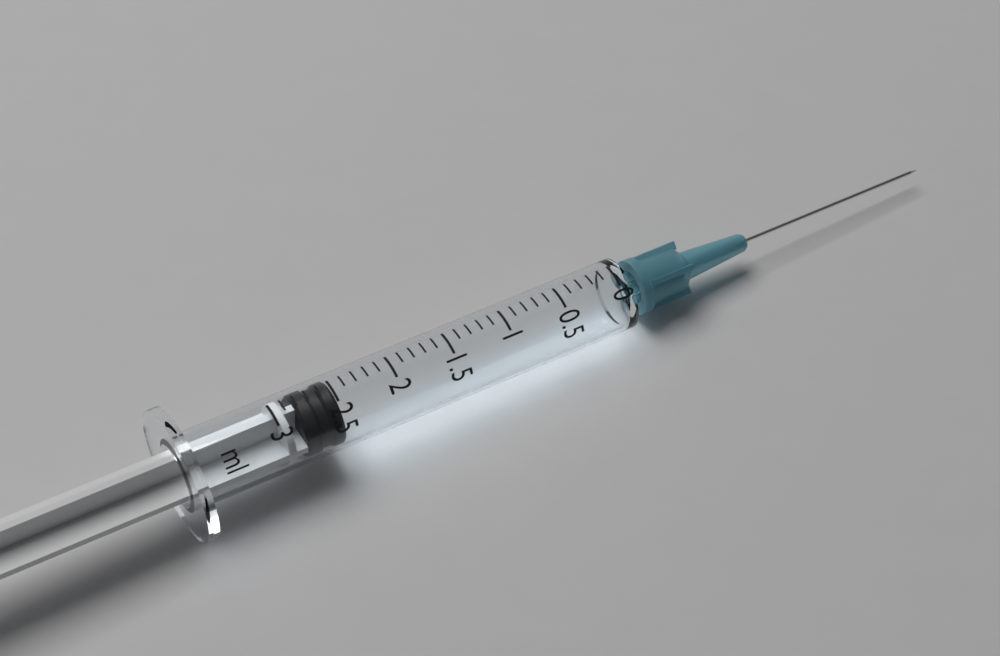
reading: 2.5 ml
